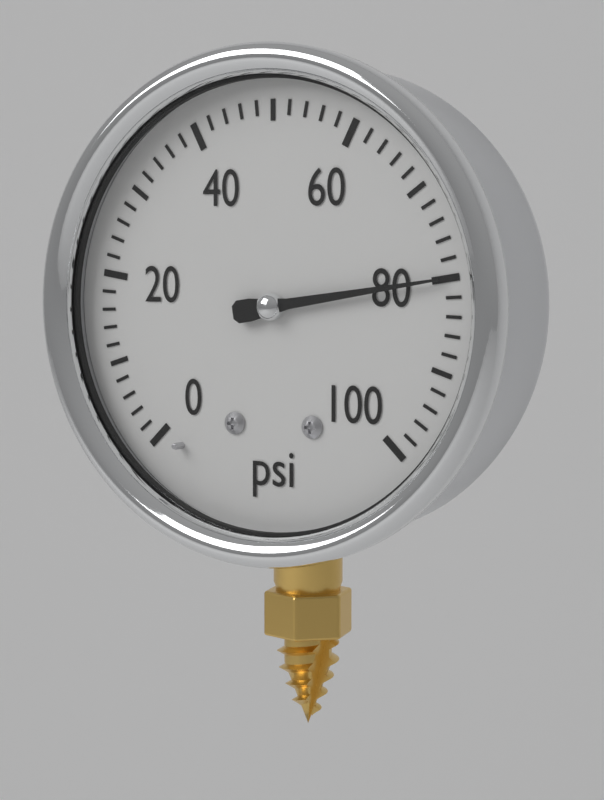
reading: 80 psi
